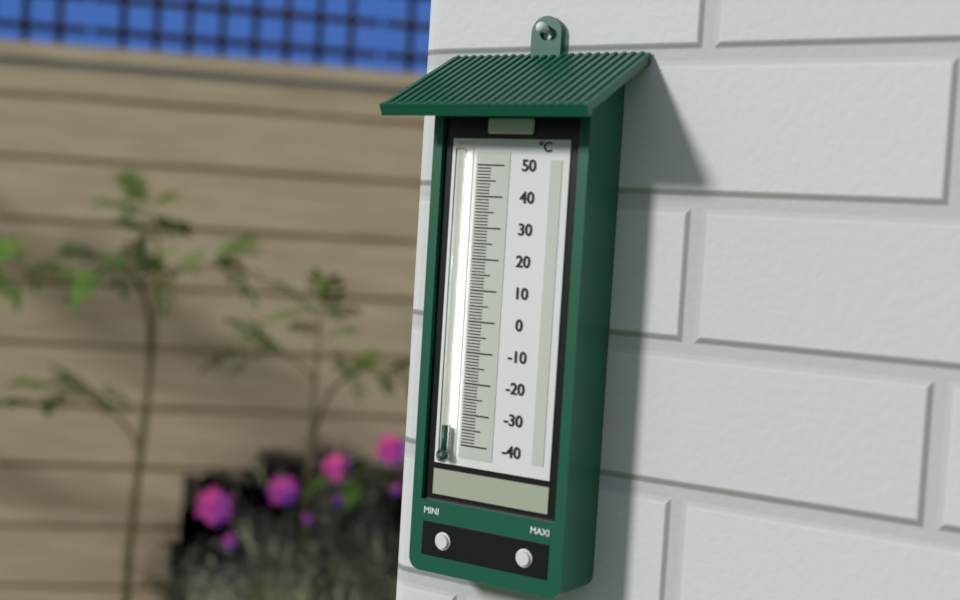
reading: -34 °C
